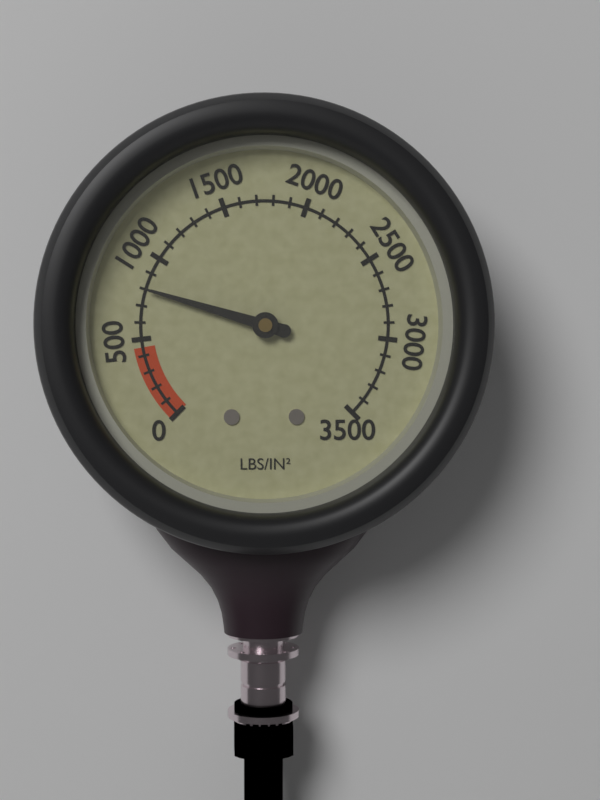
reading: 800 psi
